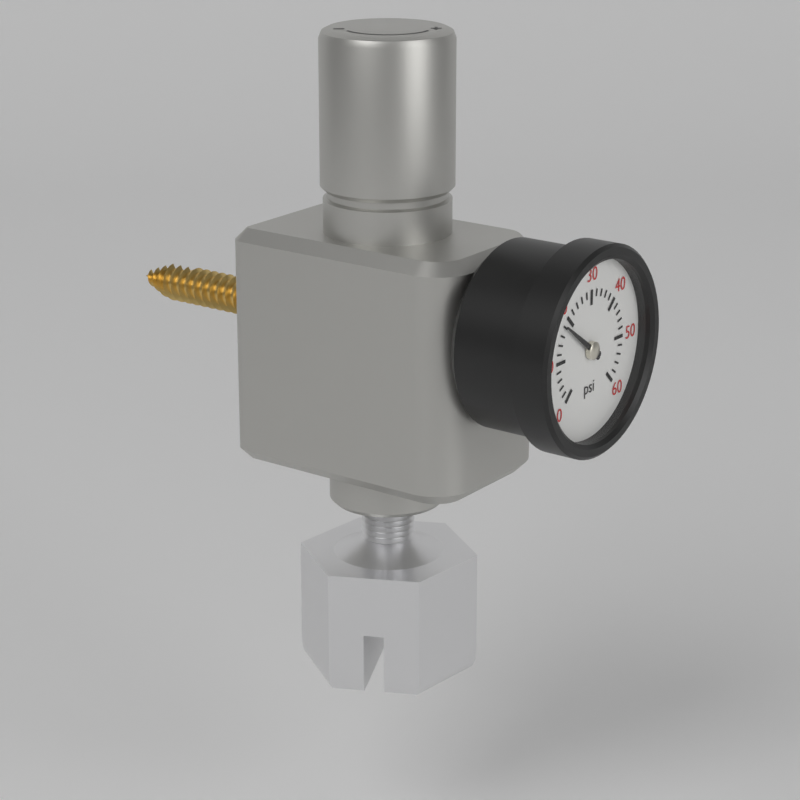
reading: 18 psi
